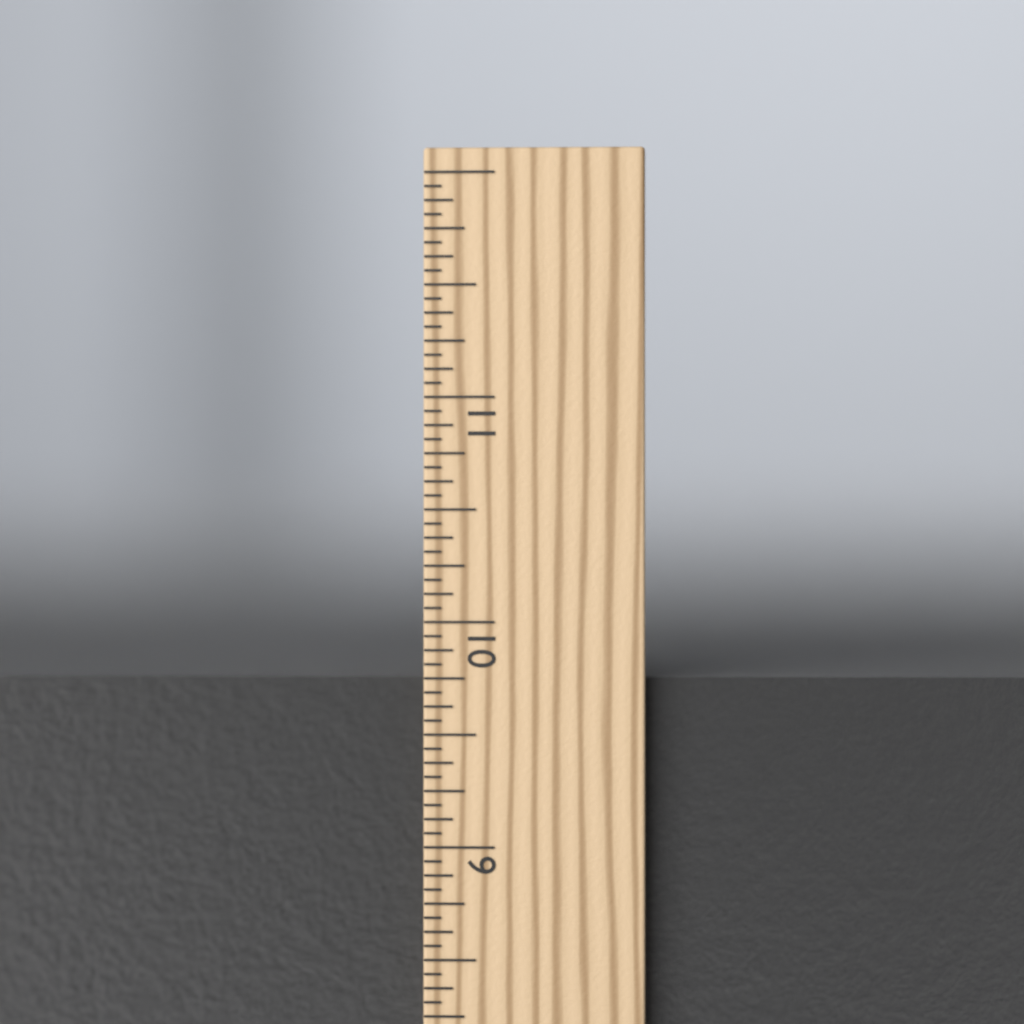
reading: 9.7500 in
